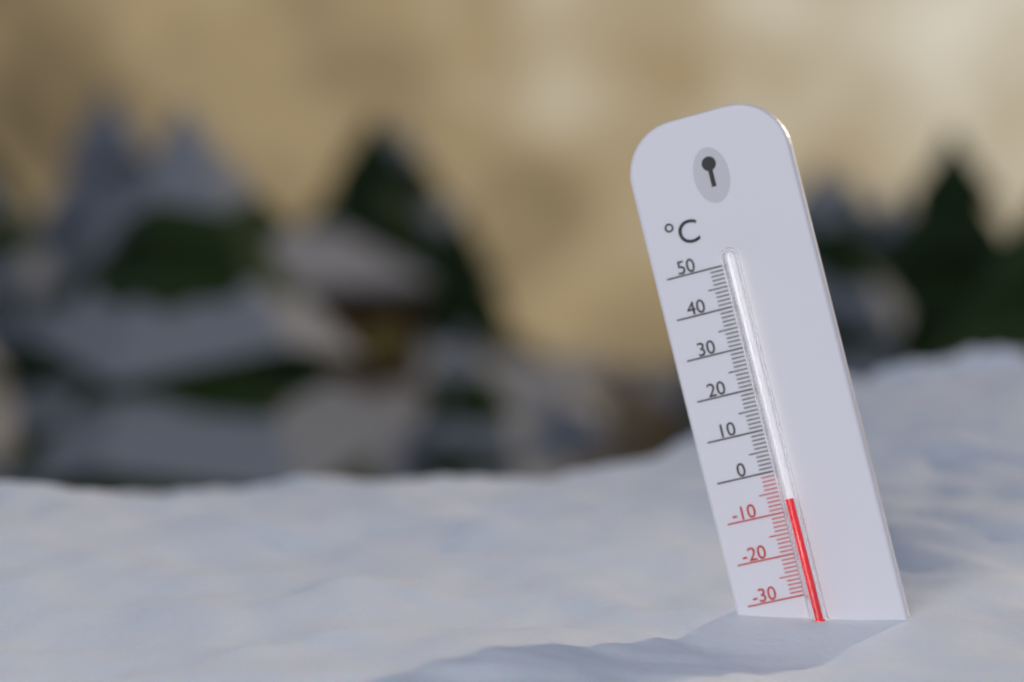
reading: -7 °C
